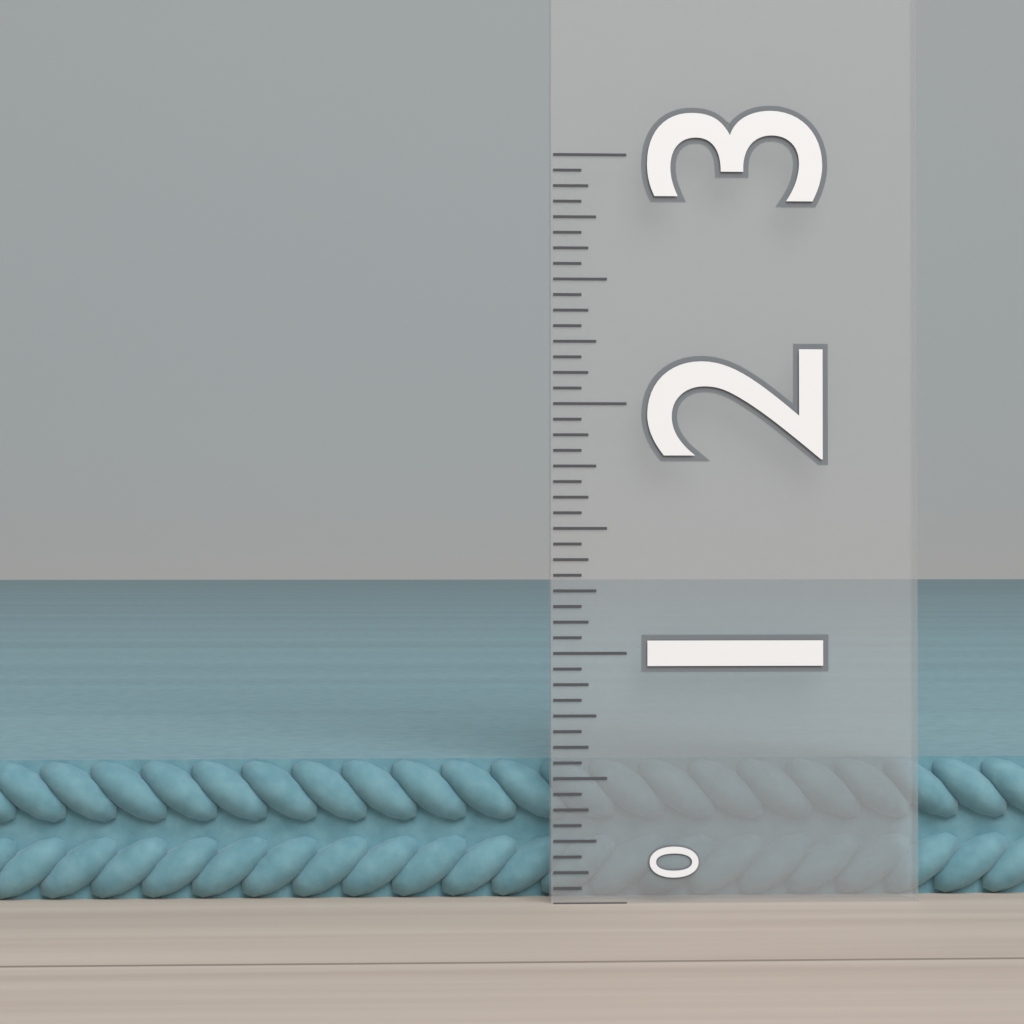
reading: 0.5625 (no unit)
